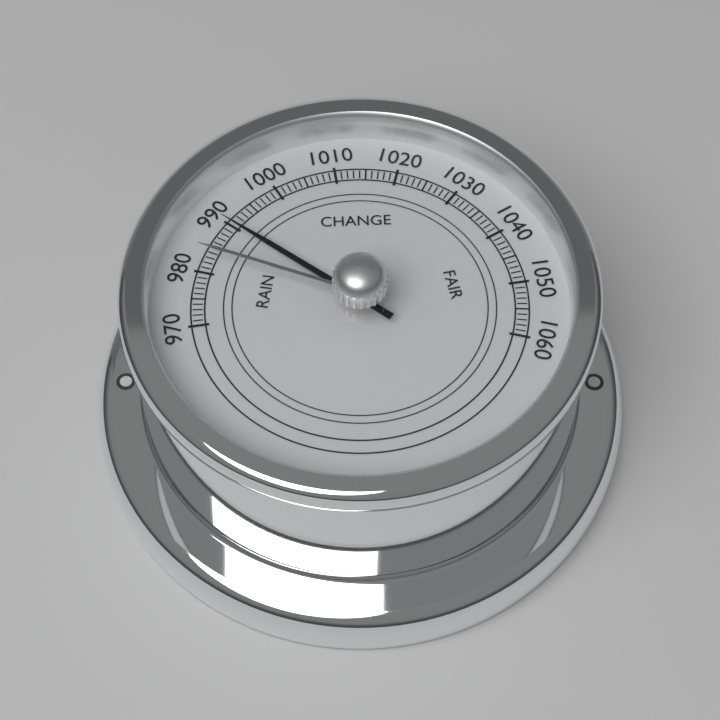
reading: 990 (no unit)
